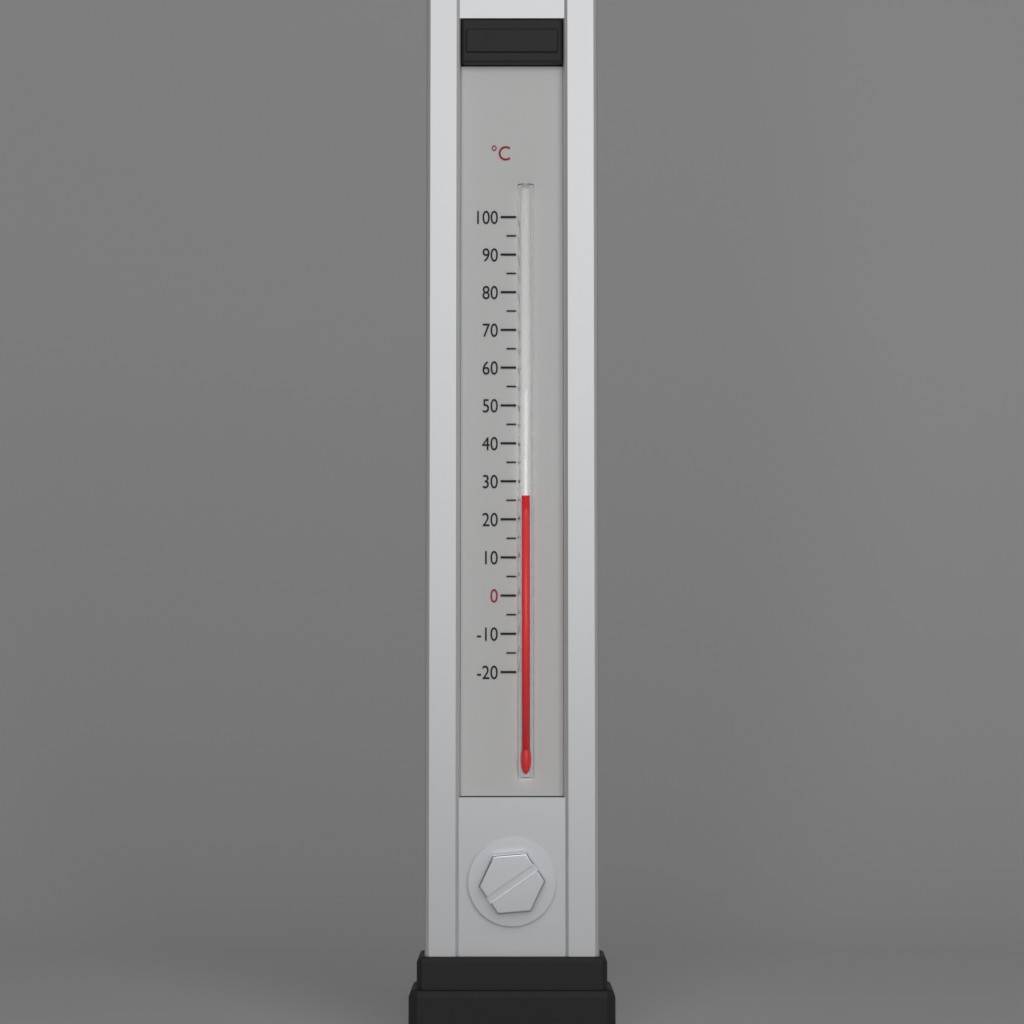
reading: 26 °C
